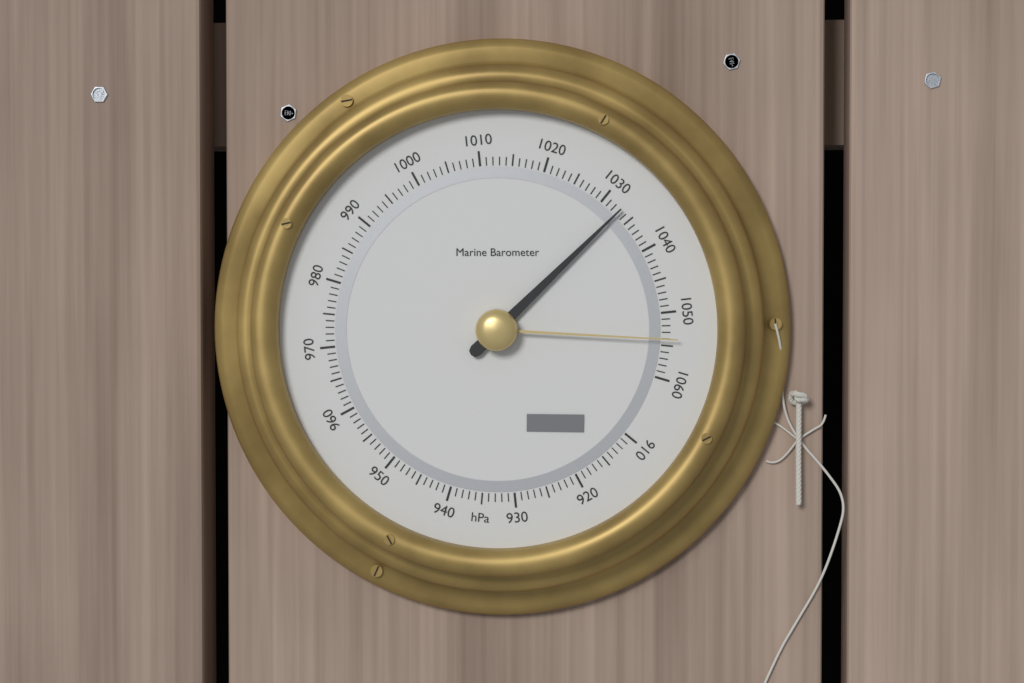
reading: 1033 hPa
